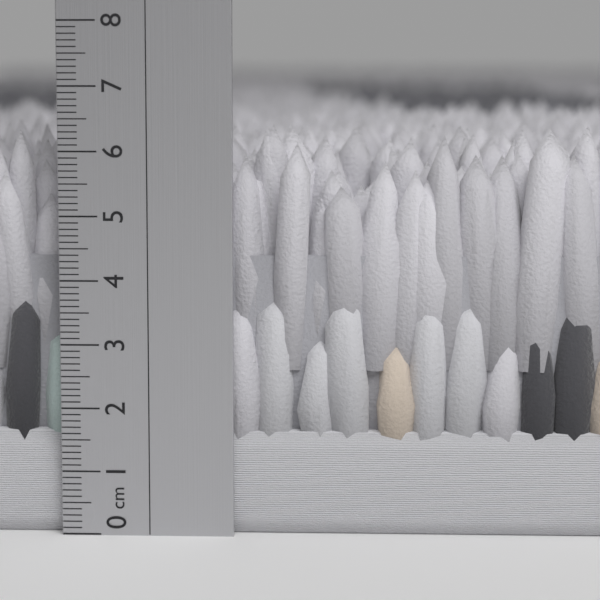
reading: 6.4 cm
